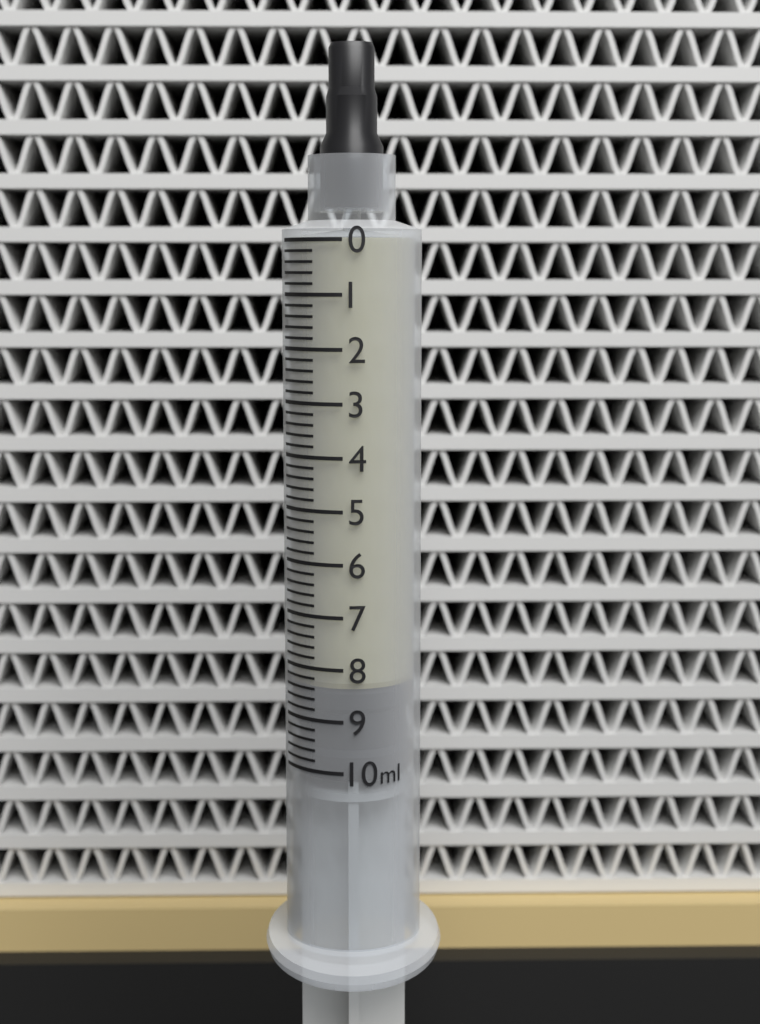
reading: 8.4 ml
